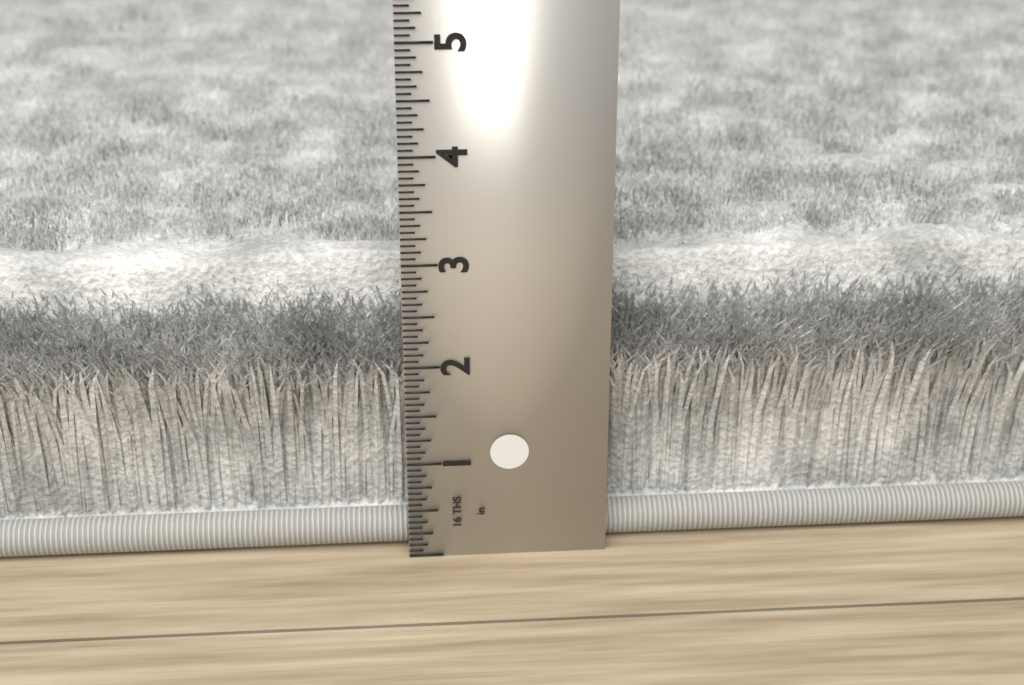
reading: 2.8750 in
